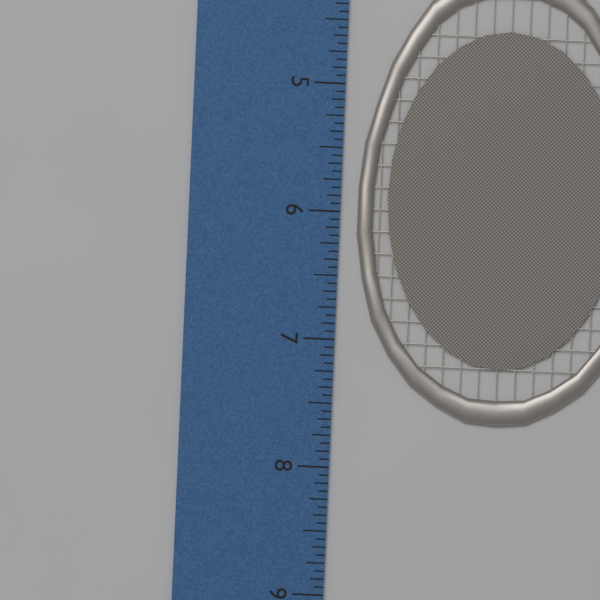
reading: 7.6250 inch
